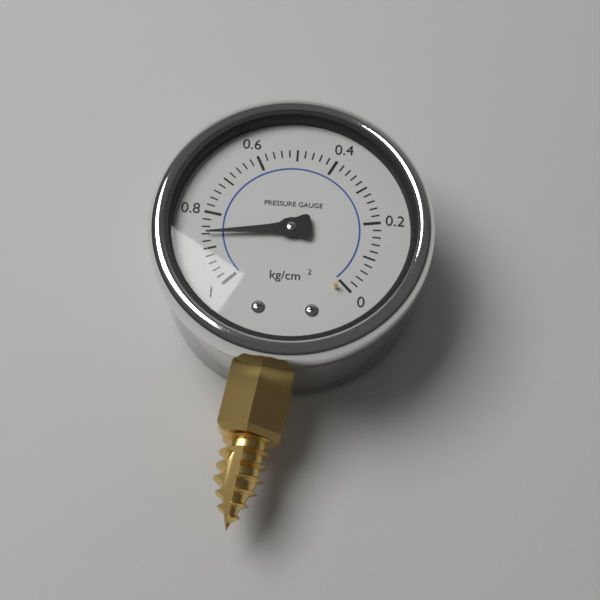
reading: 0.86 kg/cm²
